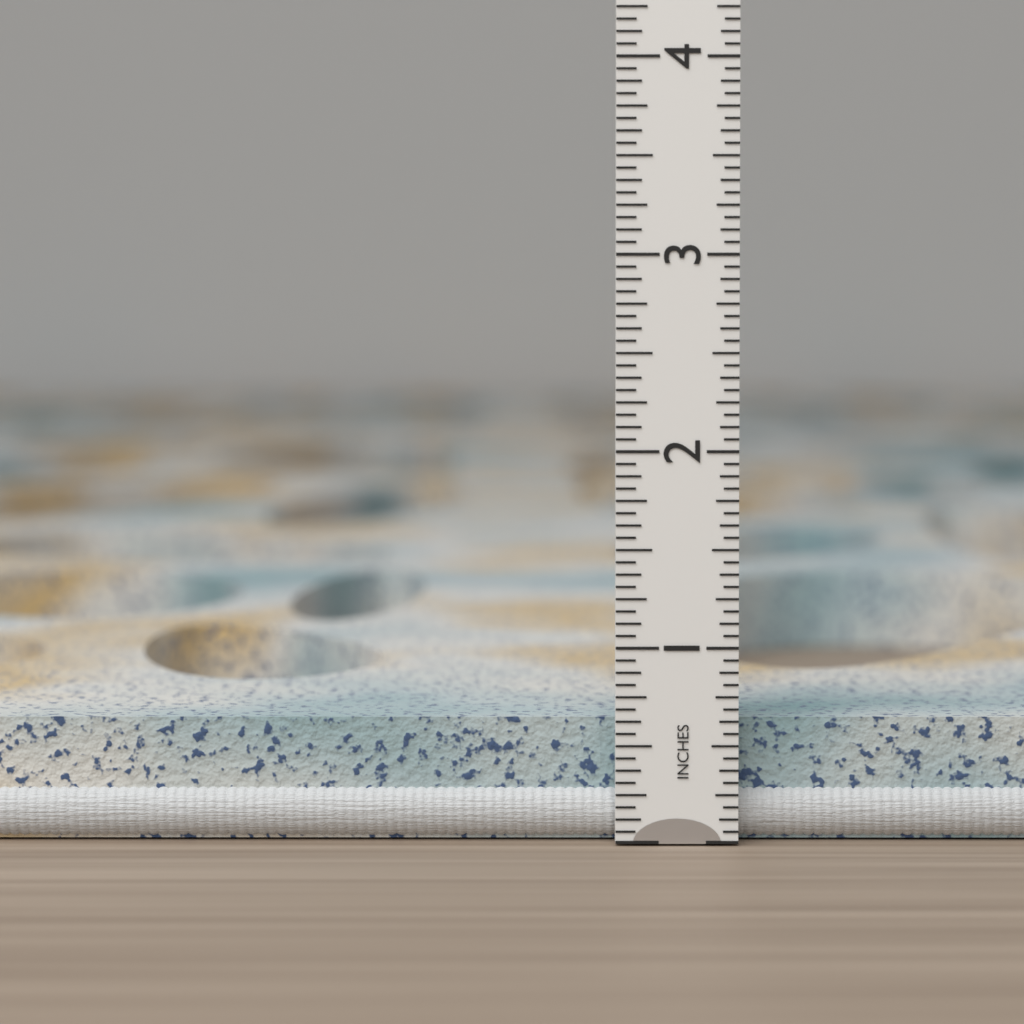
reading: 0.6250 in
